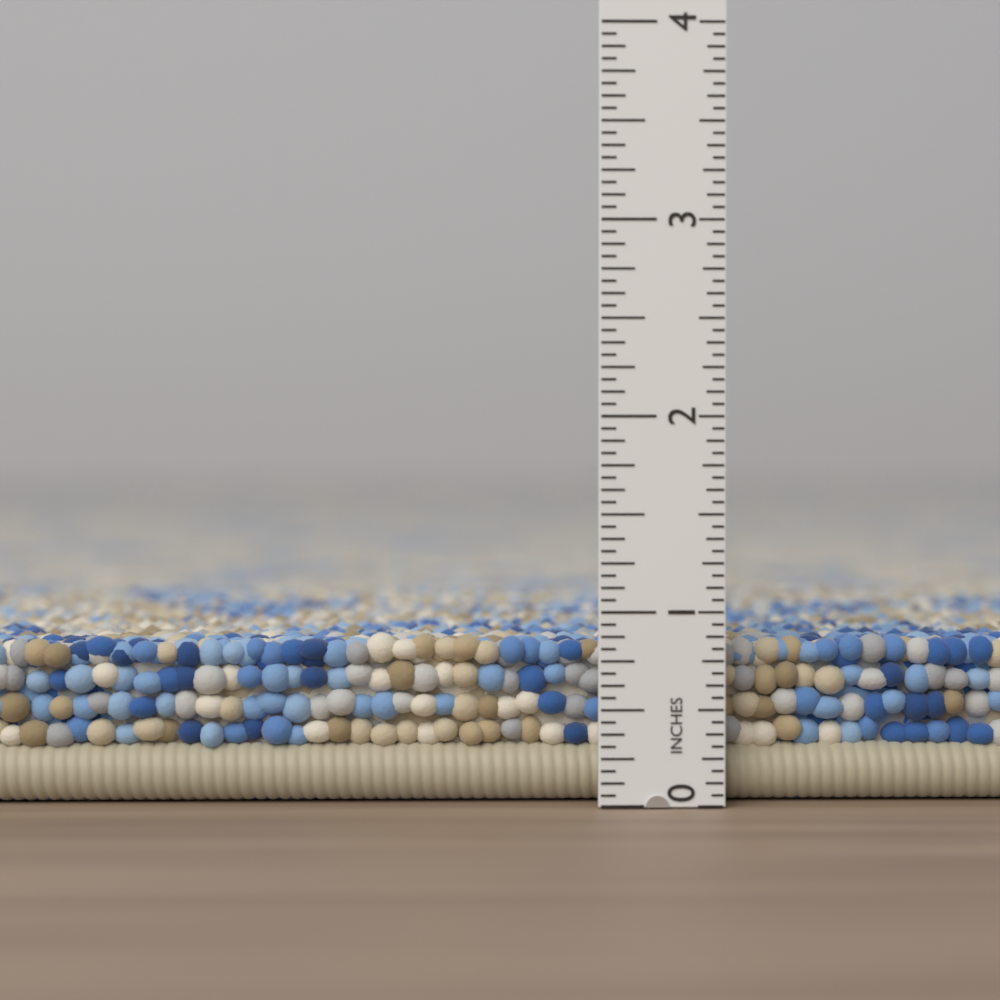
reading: 0.8750 in
